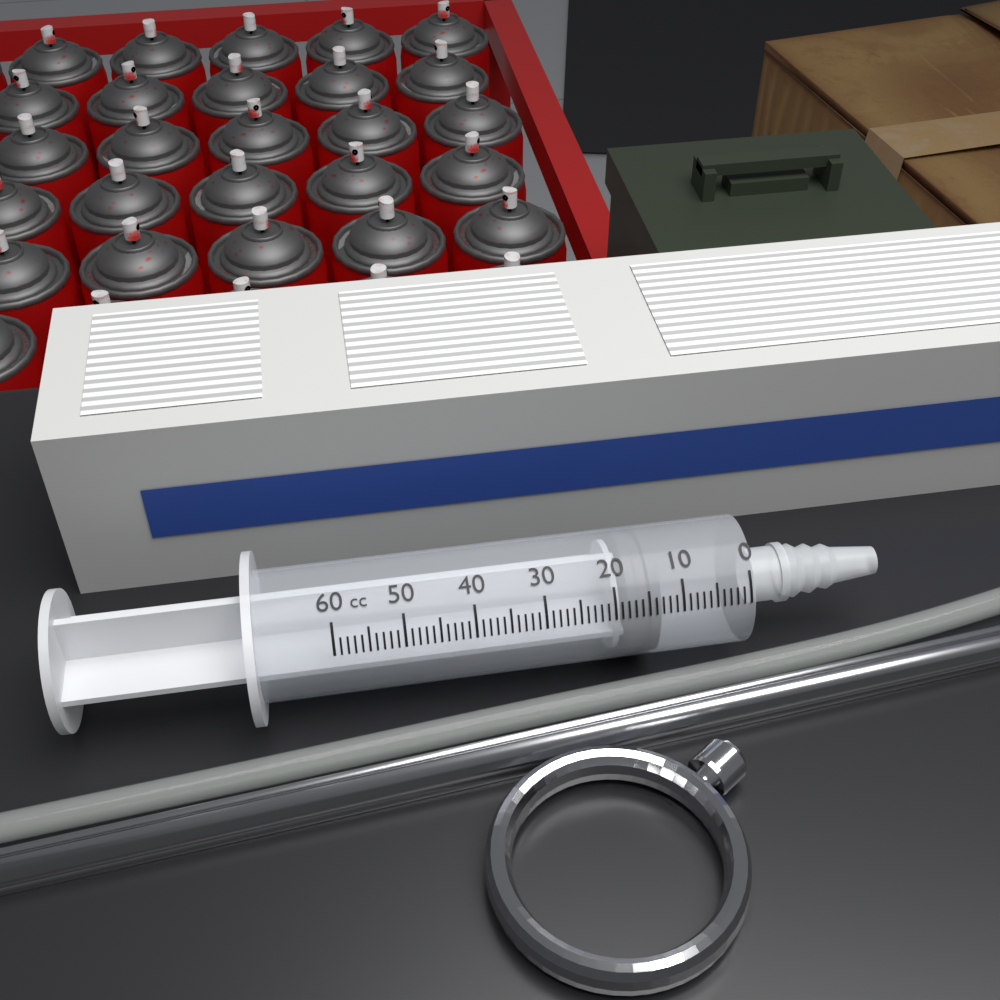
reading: 13 cc
